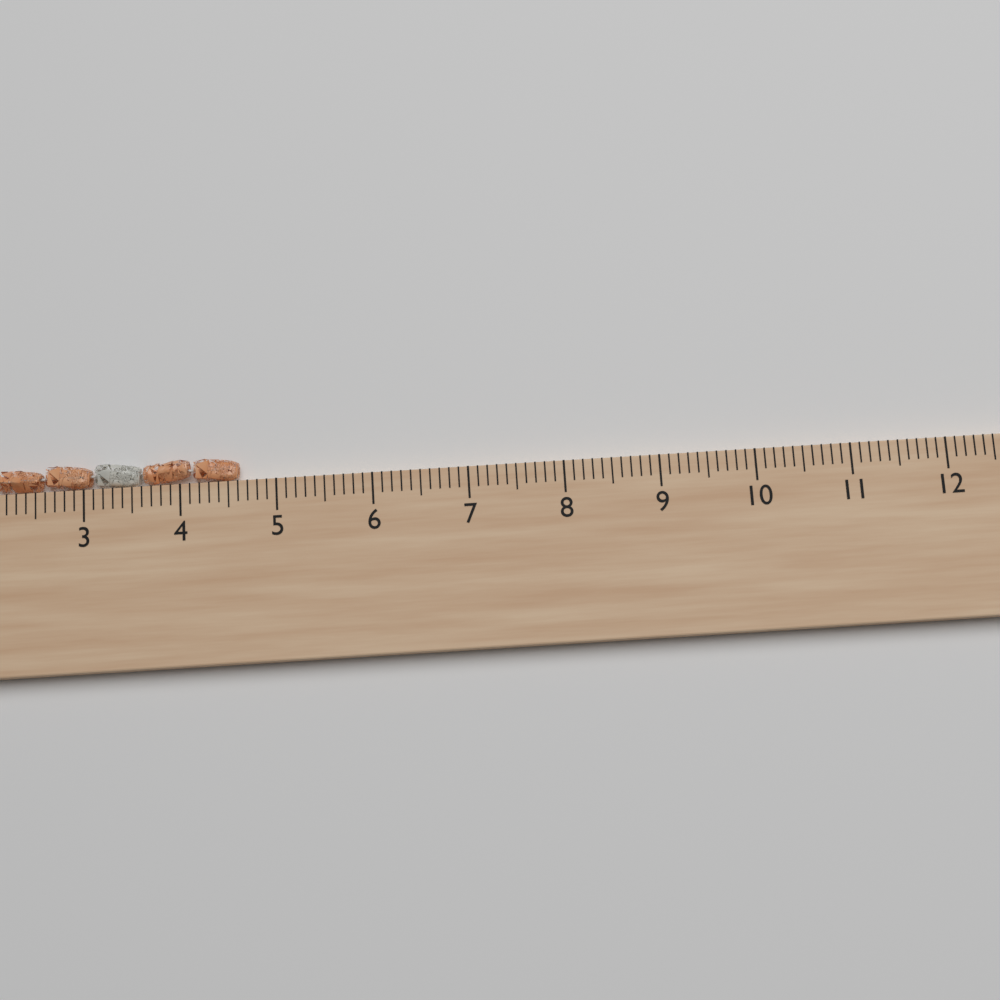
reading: 4.6 cm
